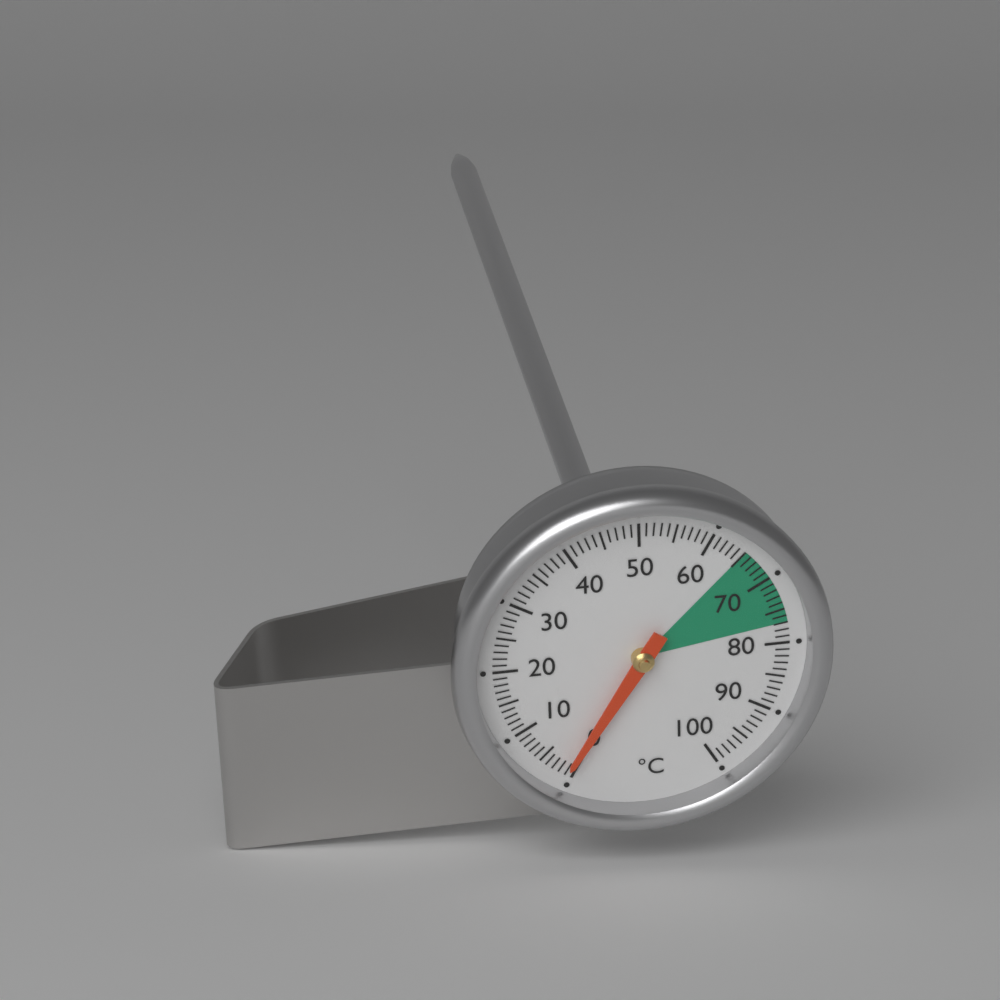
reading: 1 °C
